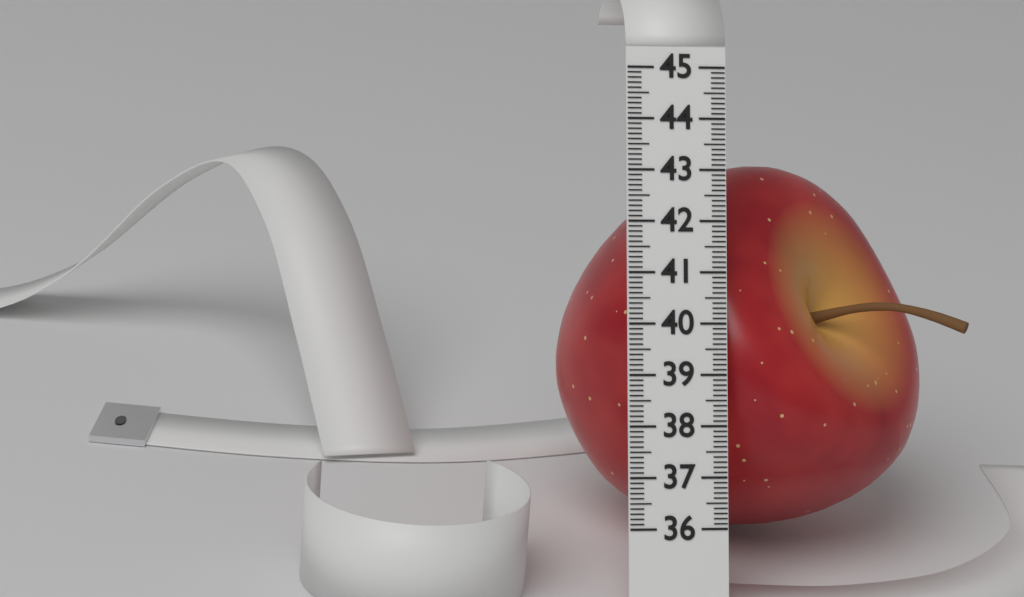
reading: 43.3 (no unit)
